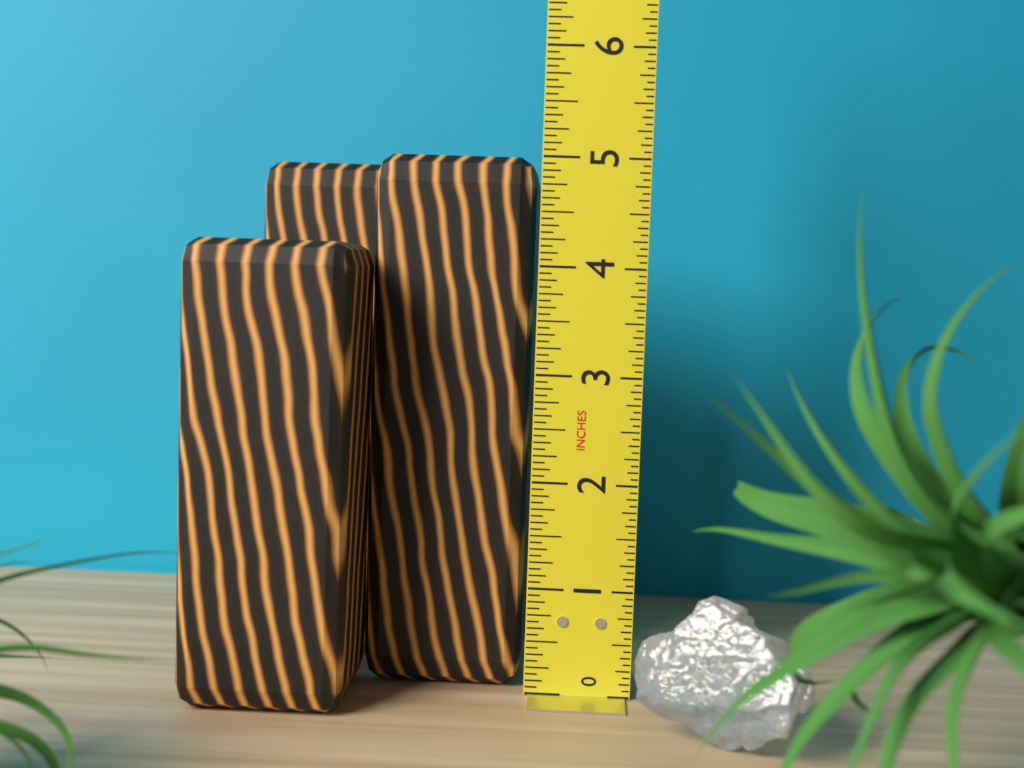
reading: 5.0000 in
